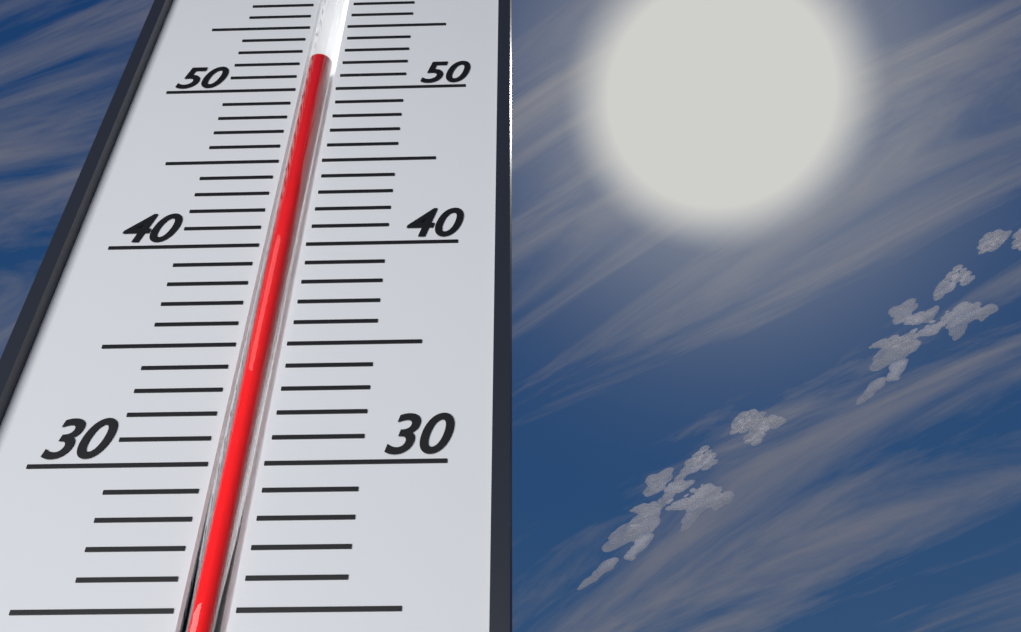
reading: 52 (no unit)
